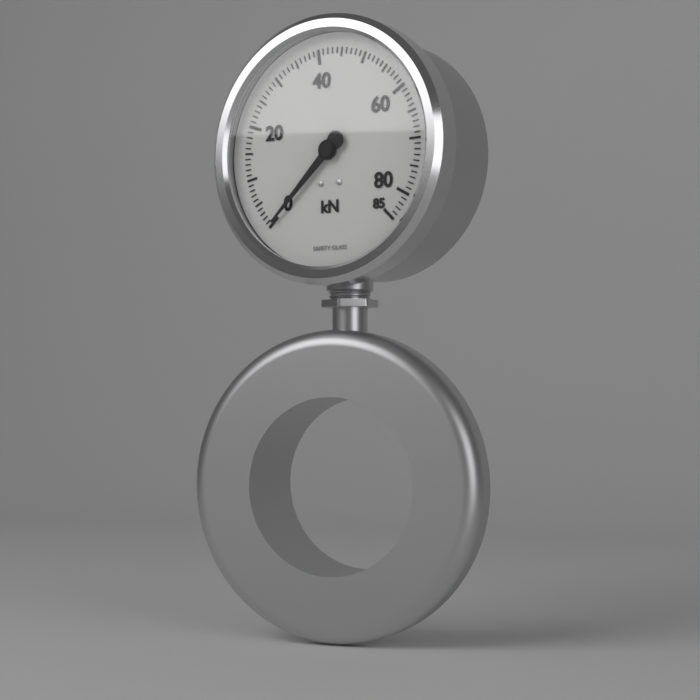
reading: 0 kN
